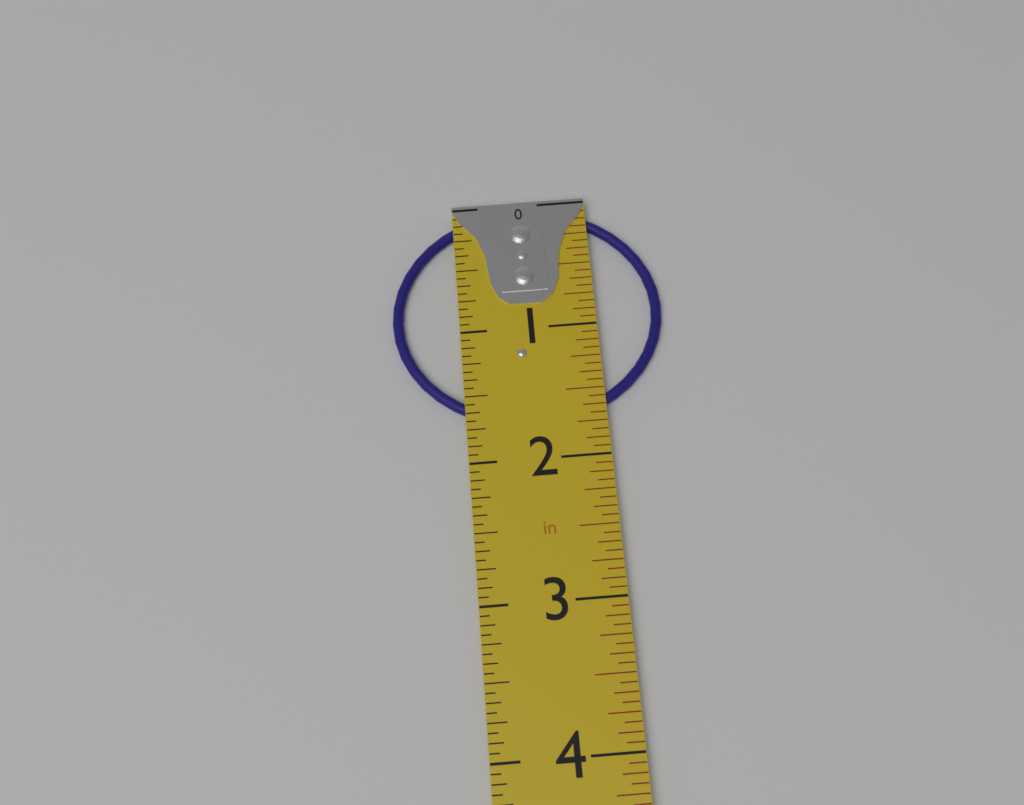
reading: 1.7500 in
